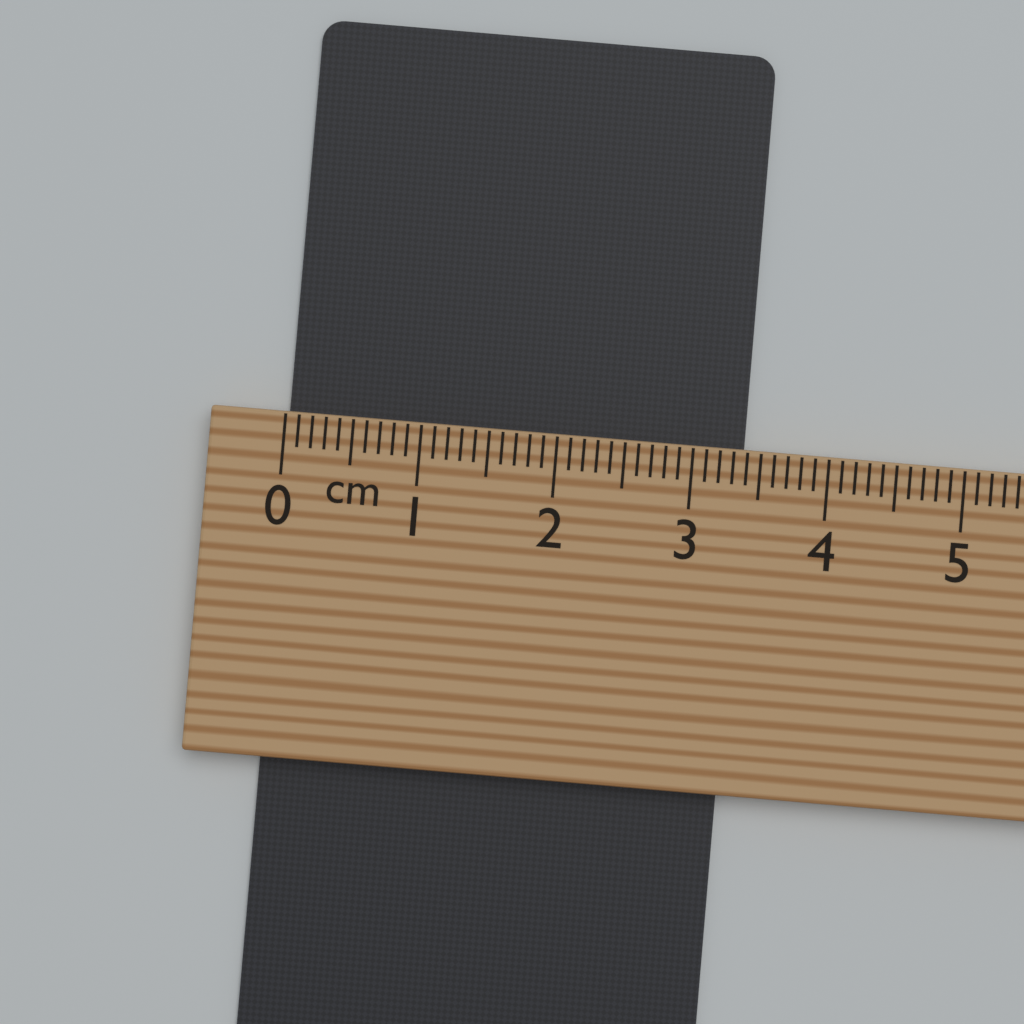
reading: 3.4 cm
